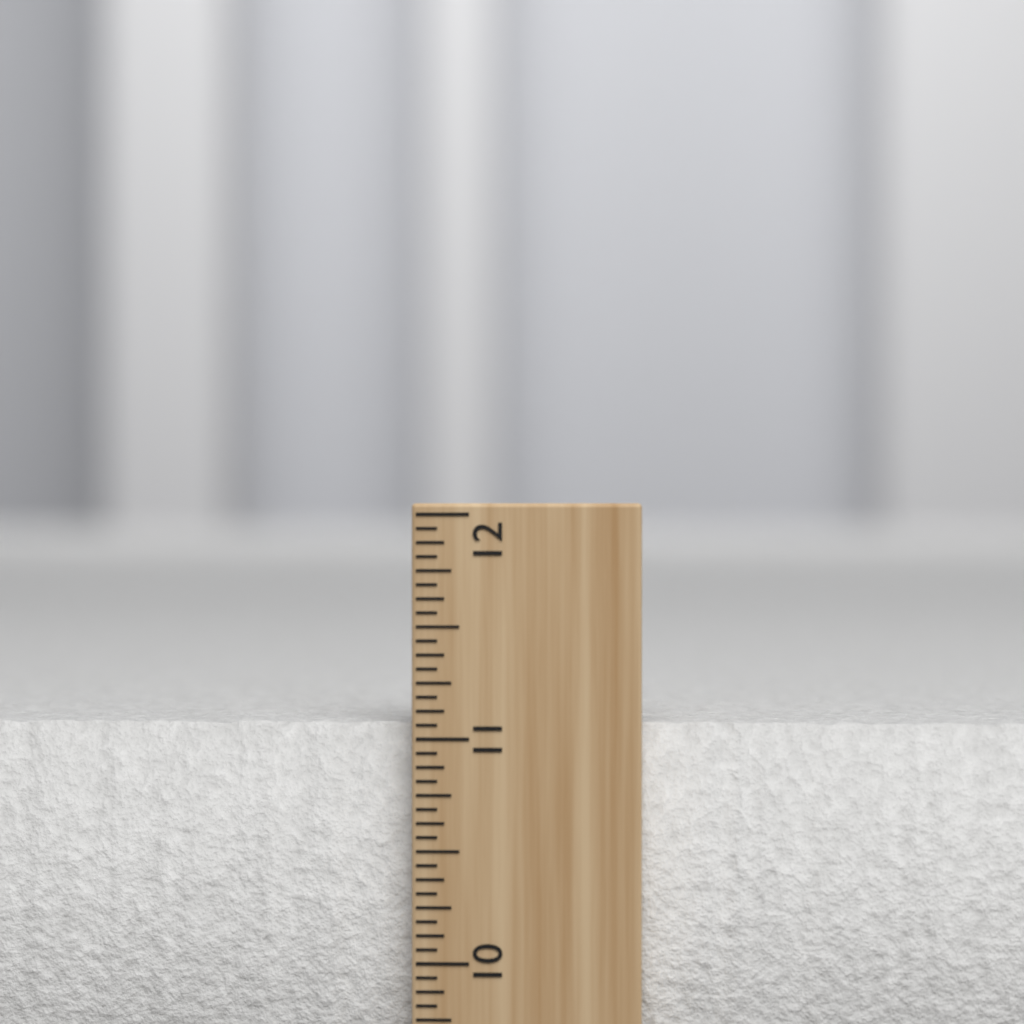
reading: 11.0625 inch
